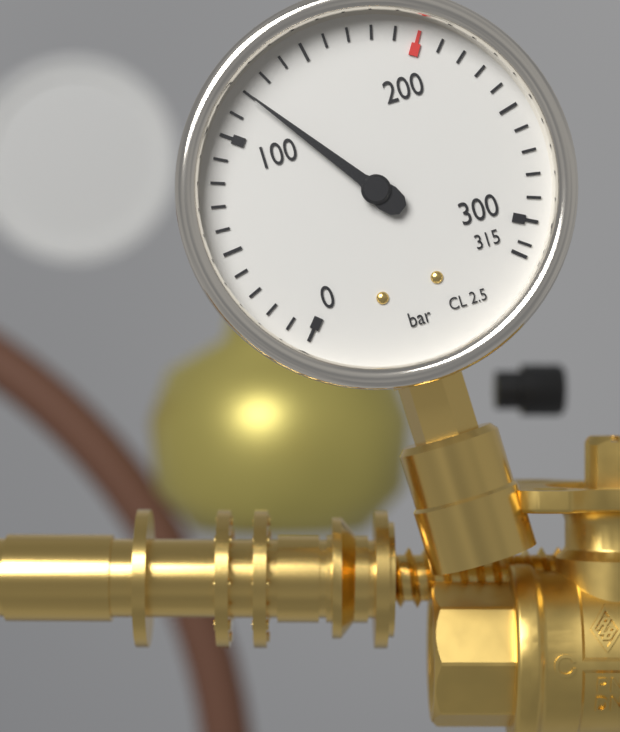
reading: 120 bar
